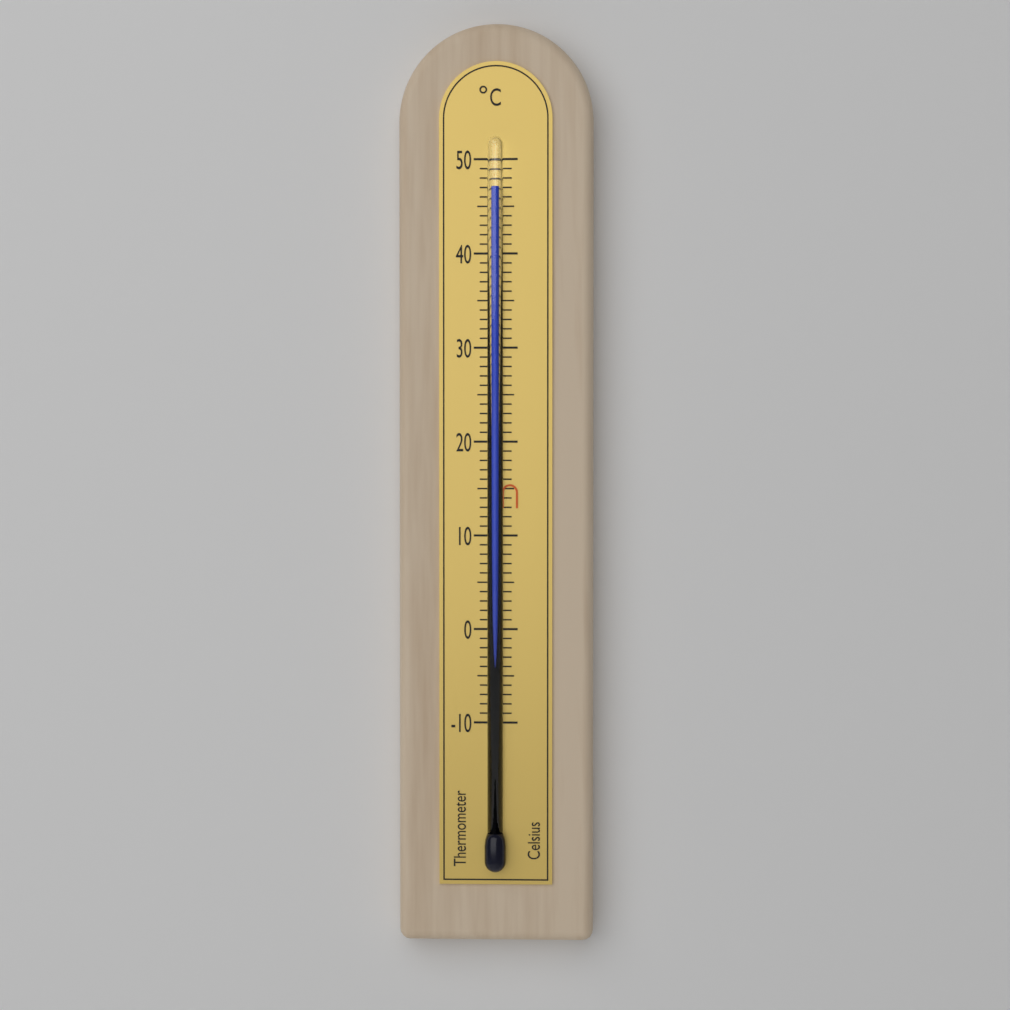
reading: 47 °C
